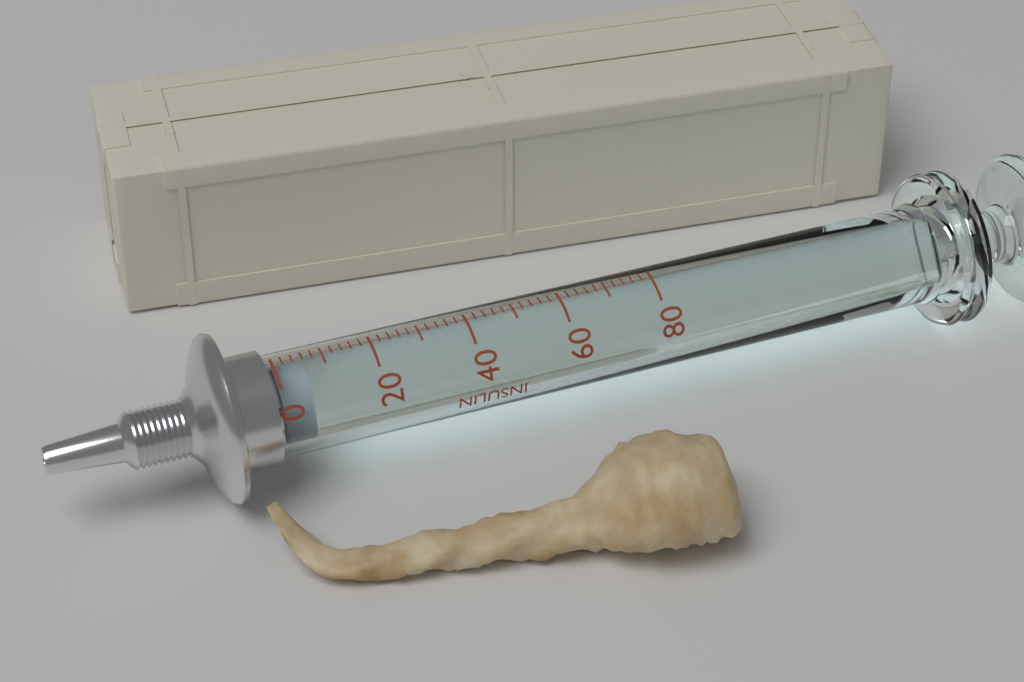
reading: 0 (no unit)
